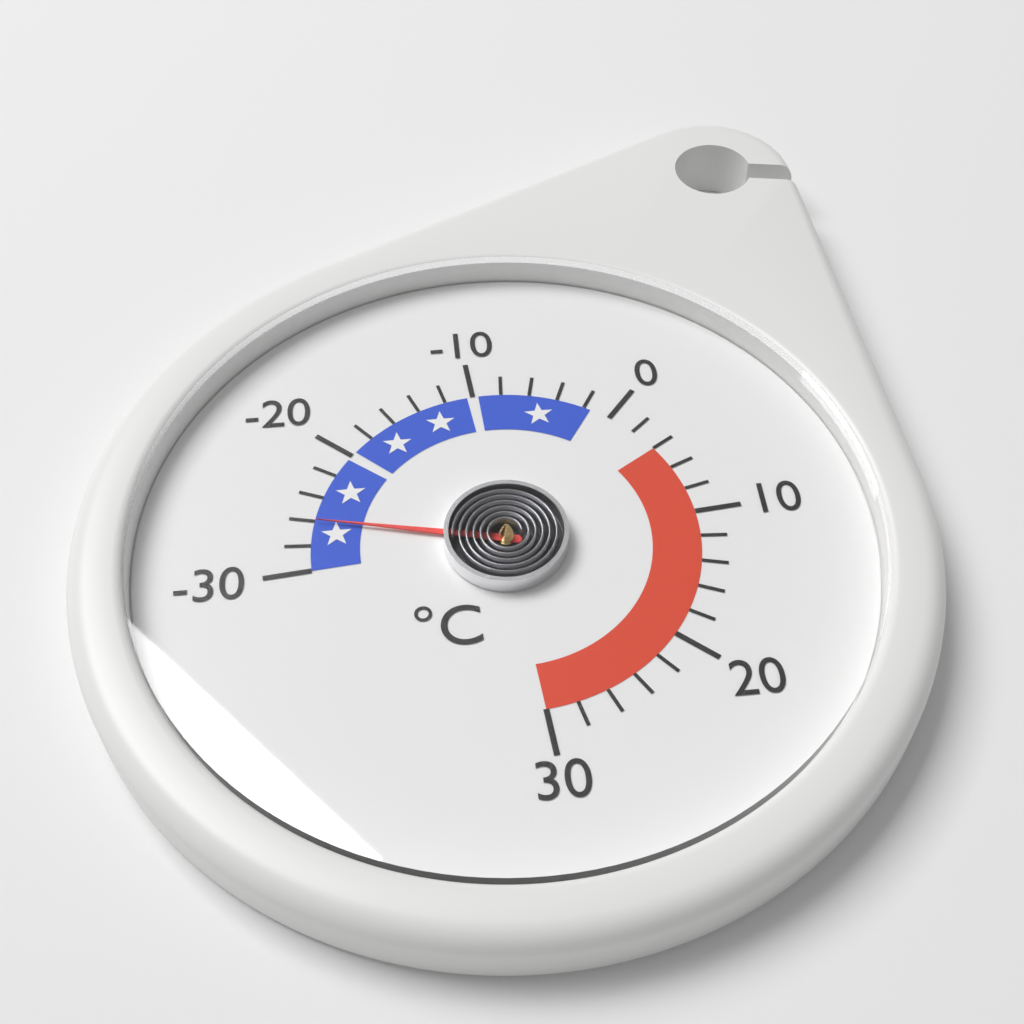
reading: -26 °C
